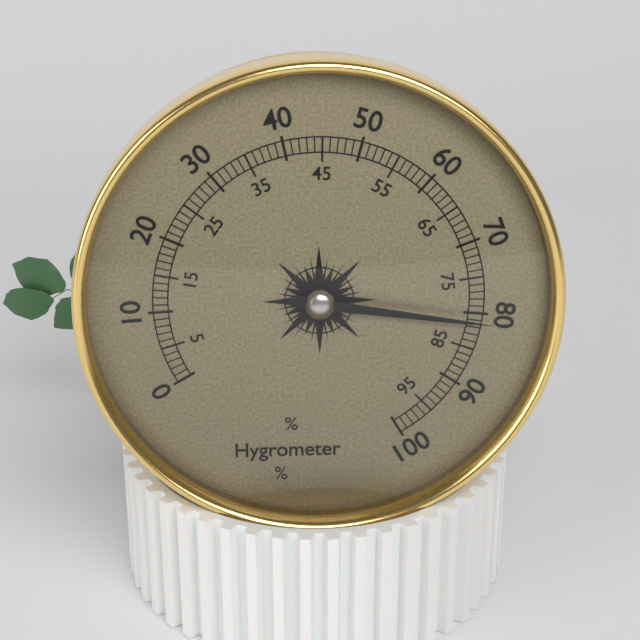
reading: 81 %
